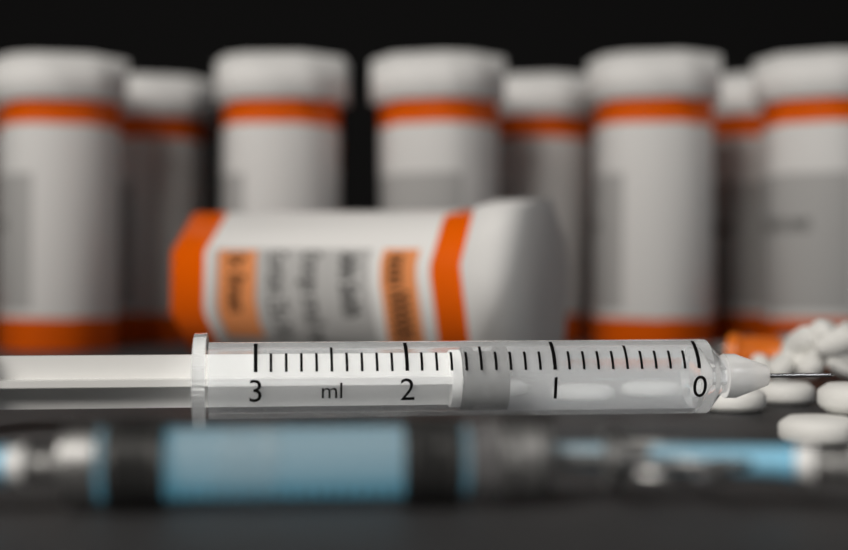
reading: 1.3 ml
